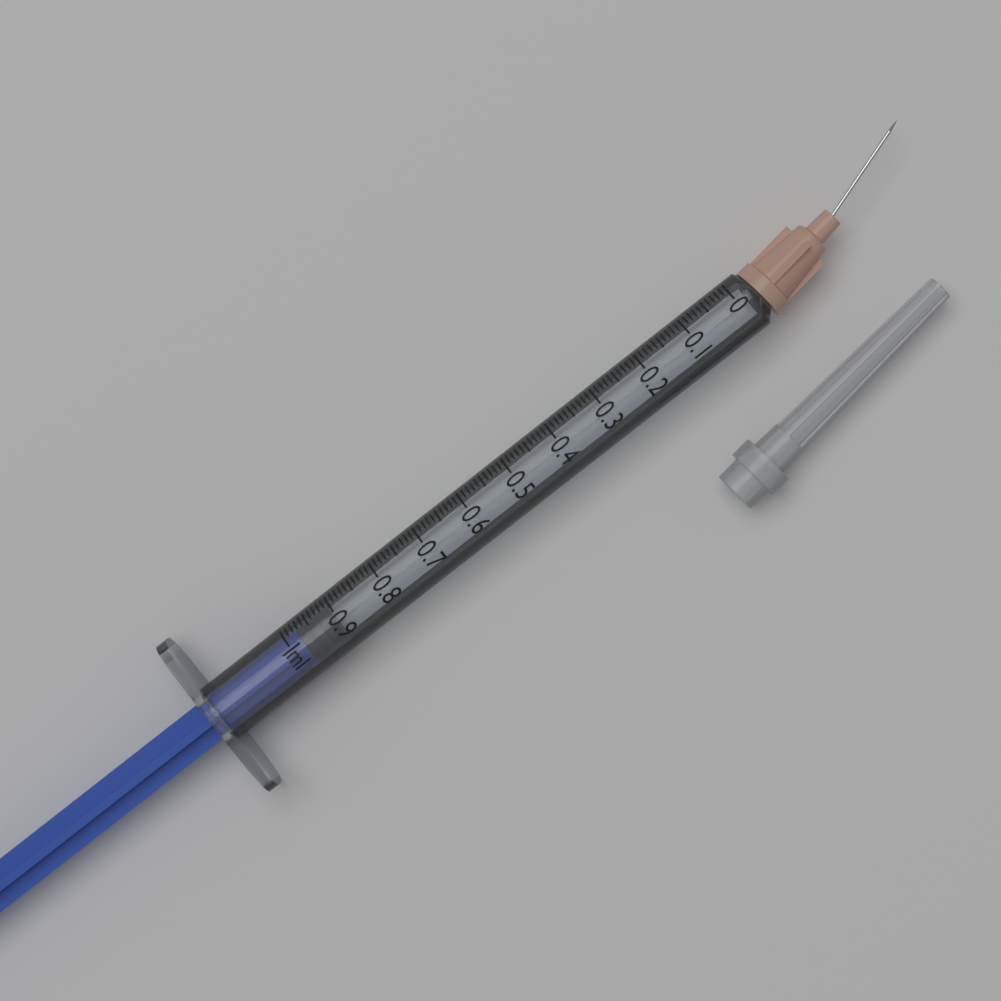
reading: 0.91 ml
